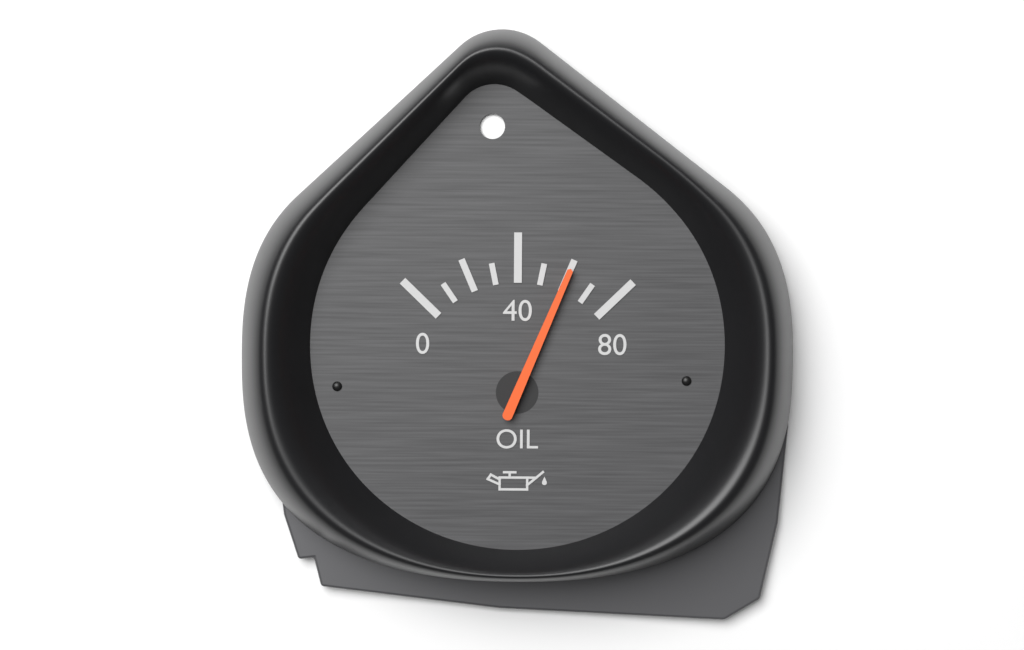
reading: 60 (no unit)
